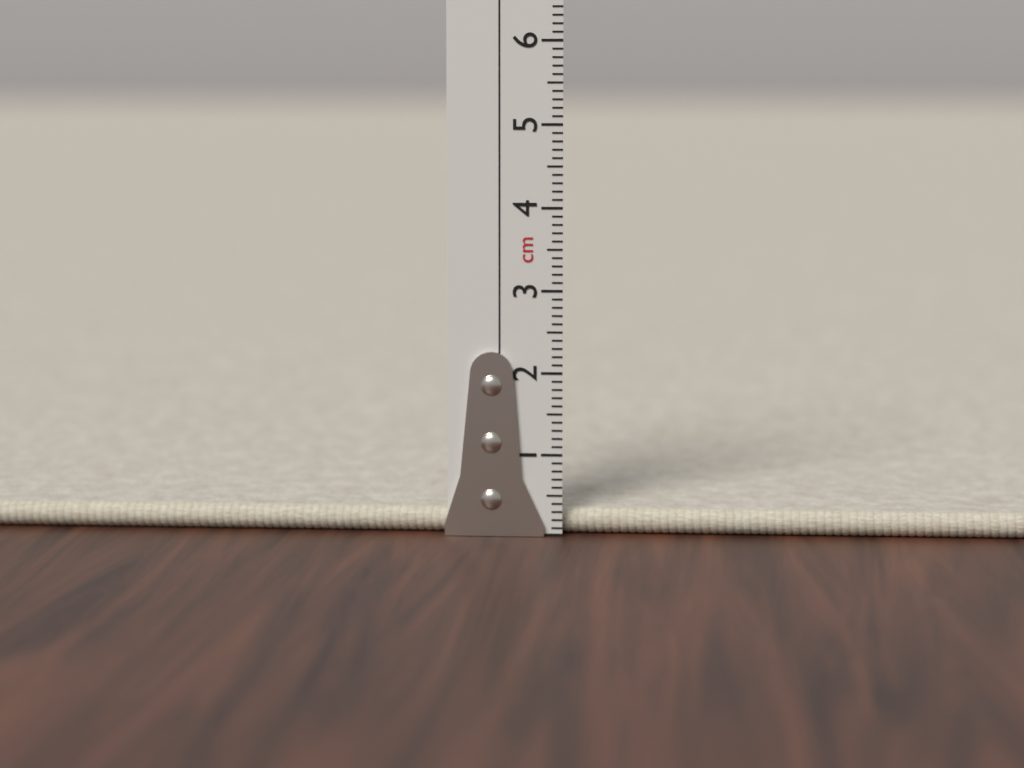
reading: 0.3 cm
